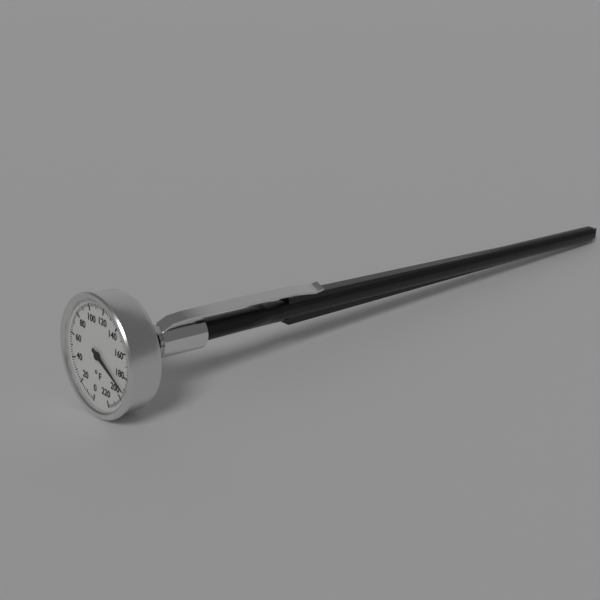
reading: 192 °F
